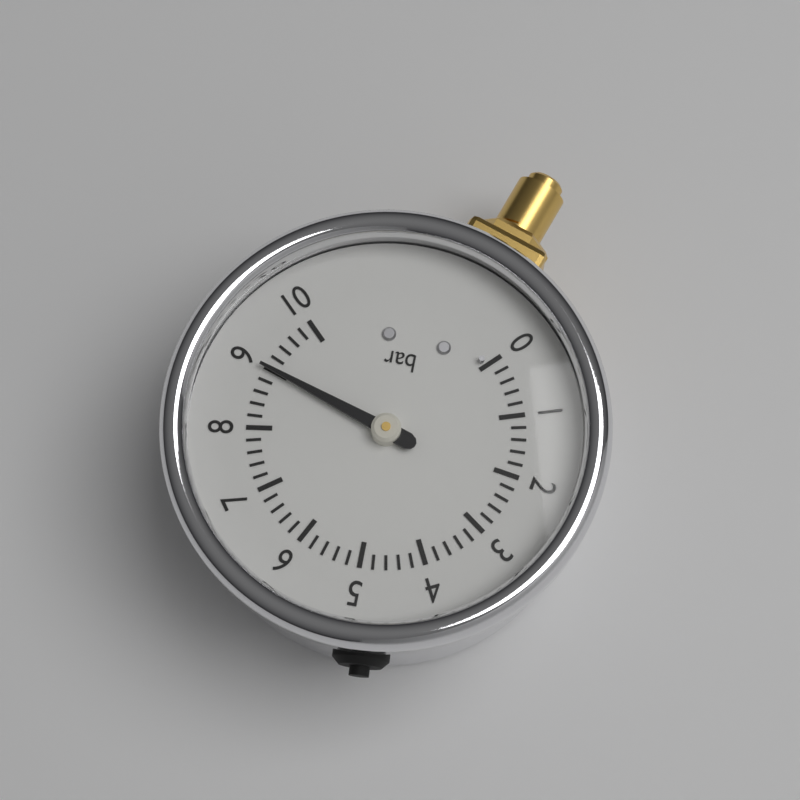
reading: 9.0 bar
